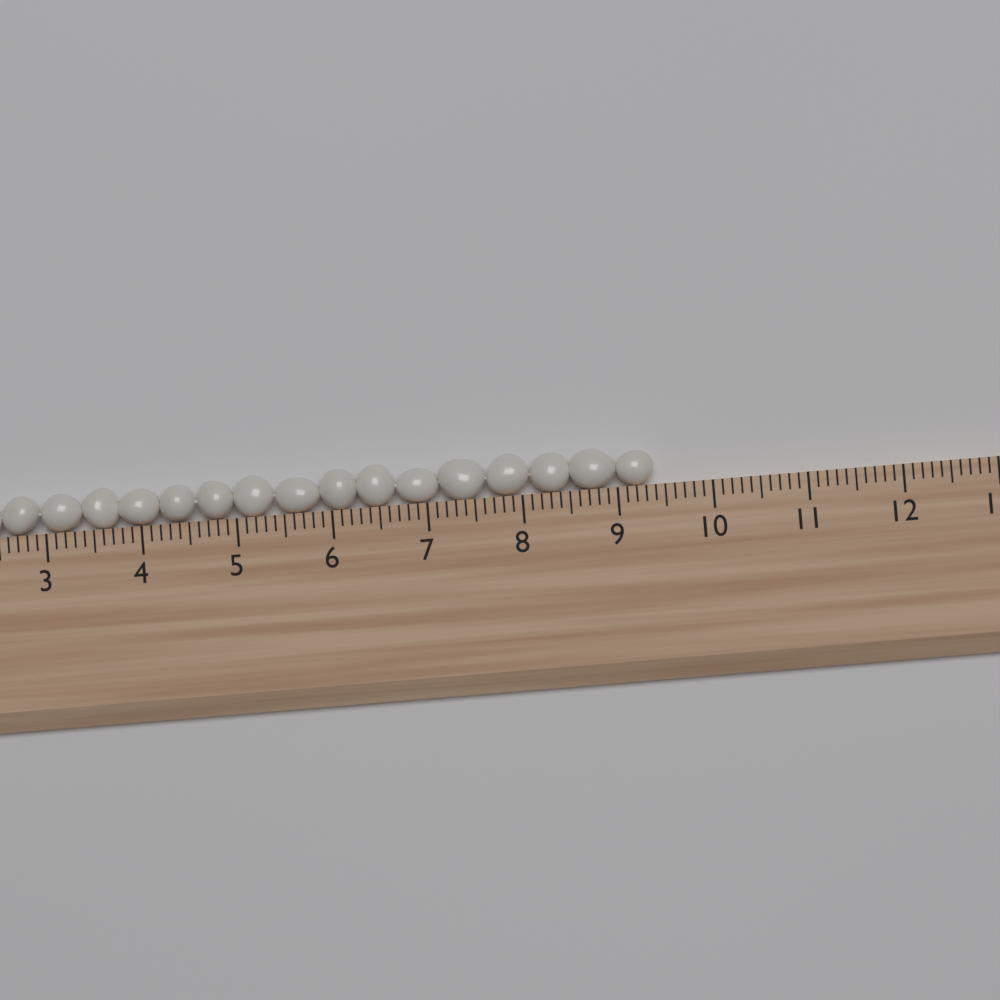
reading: 9.4 (no unit)
